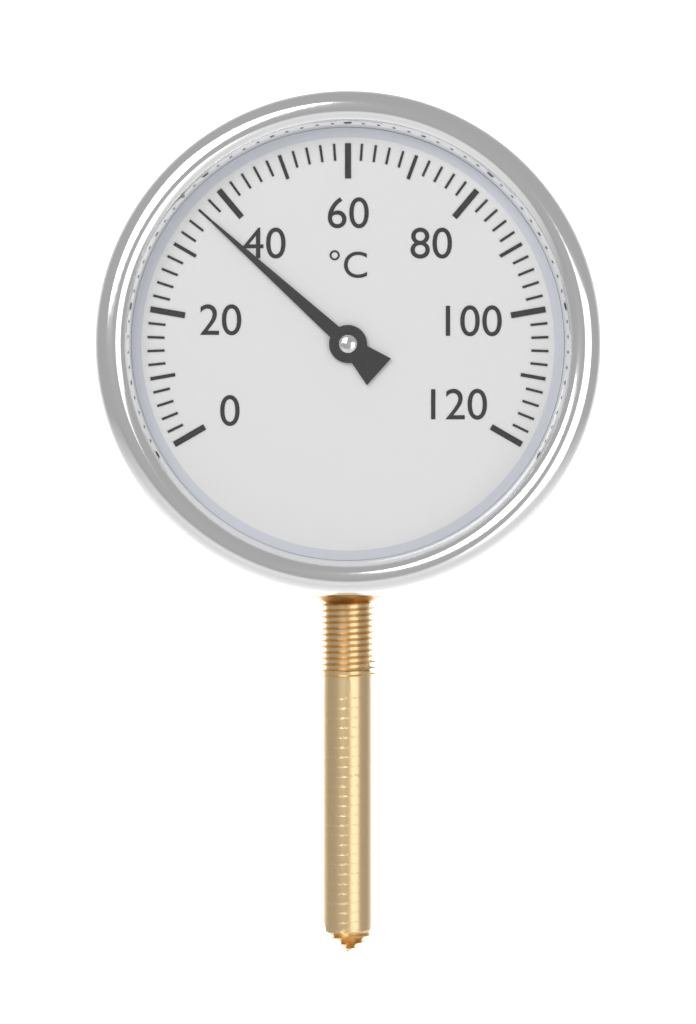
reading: 36 °C
